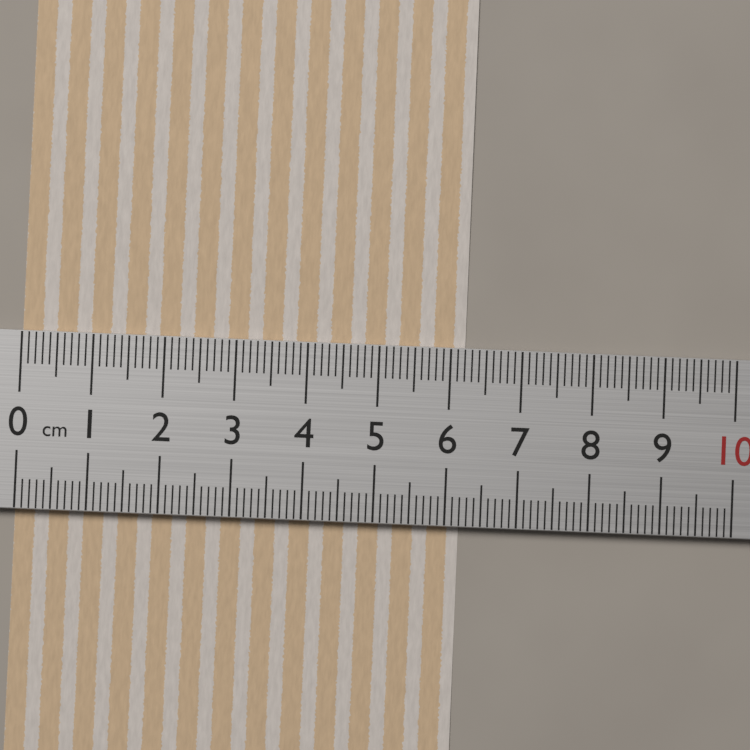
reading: 6.2 cm
